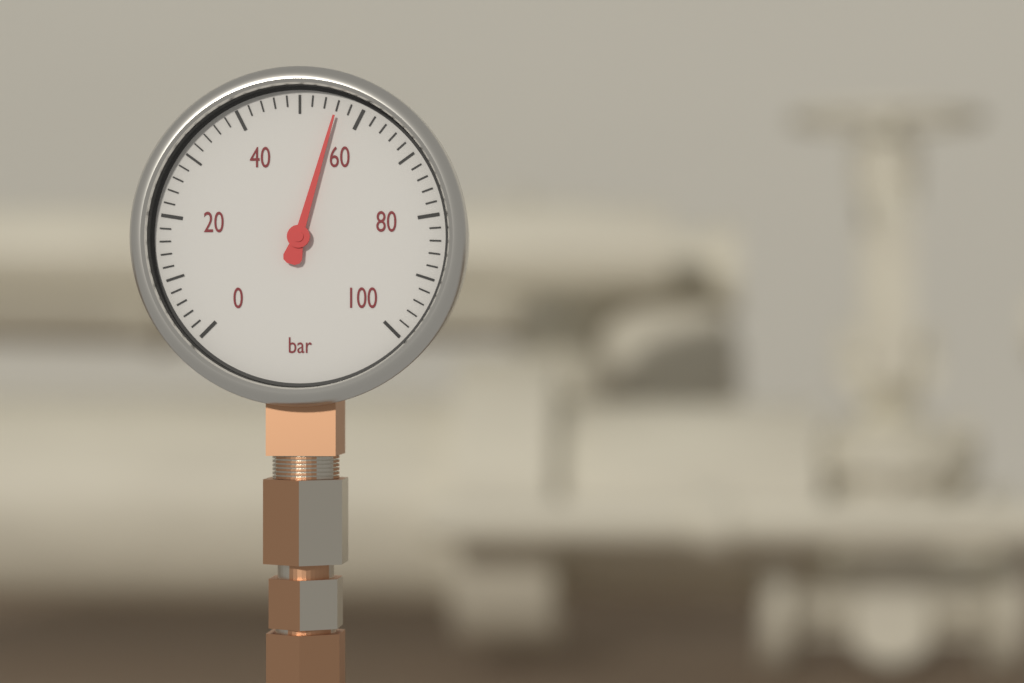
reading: 56 bar
